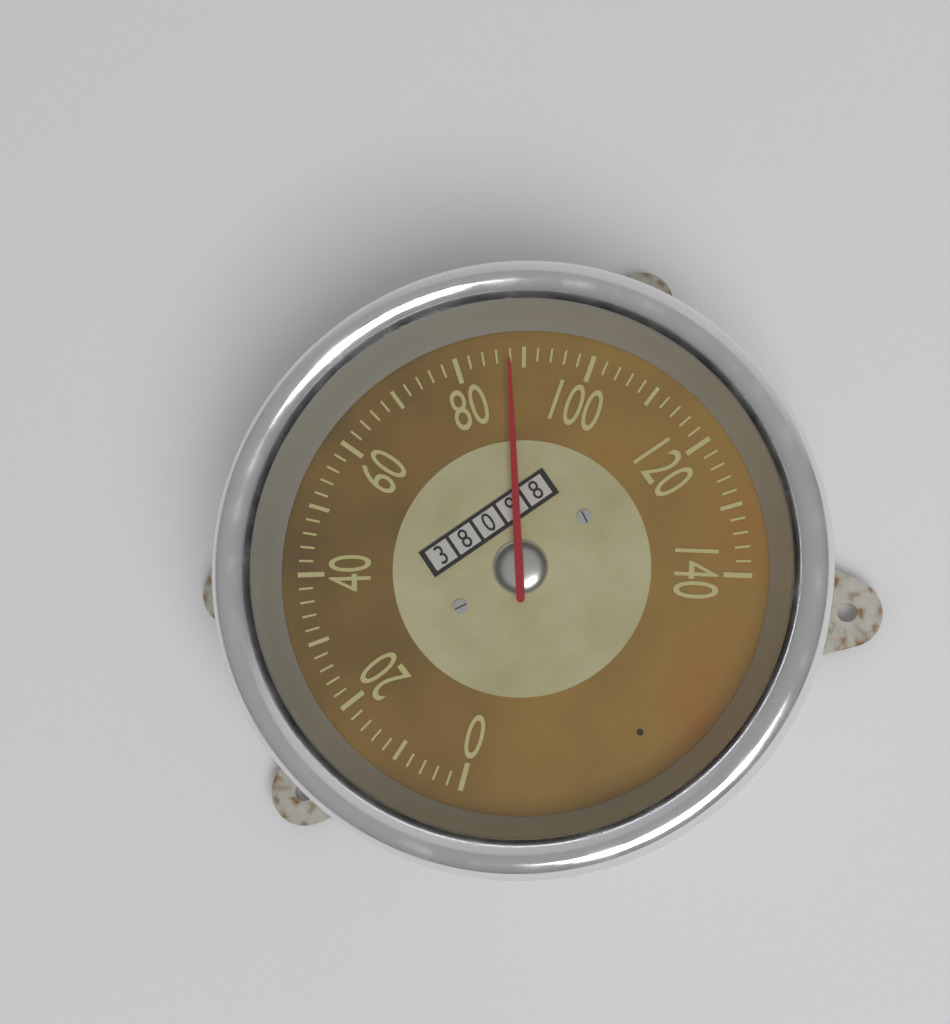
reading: 88 (no unit)
